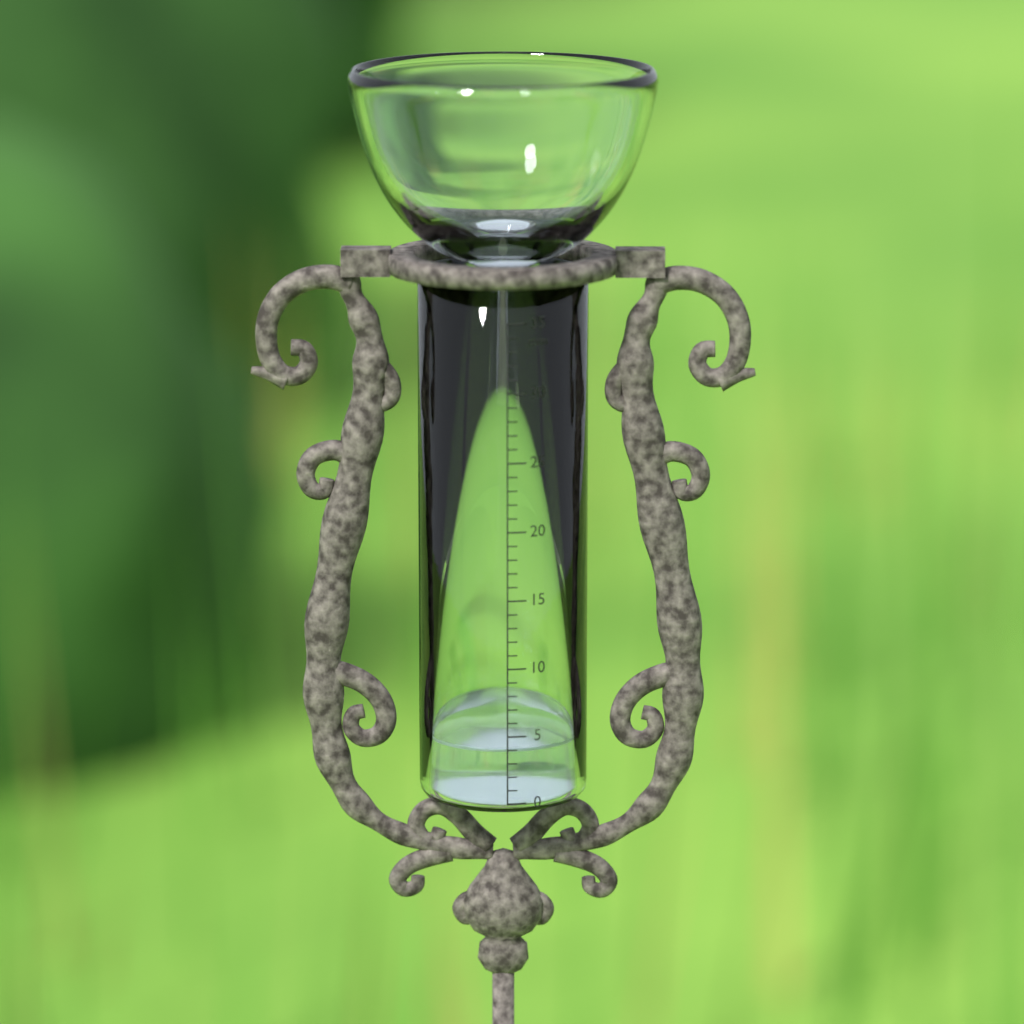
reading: 4 mm
